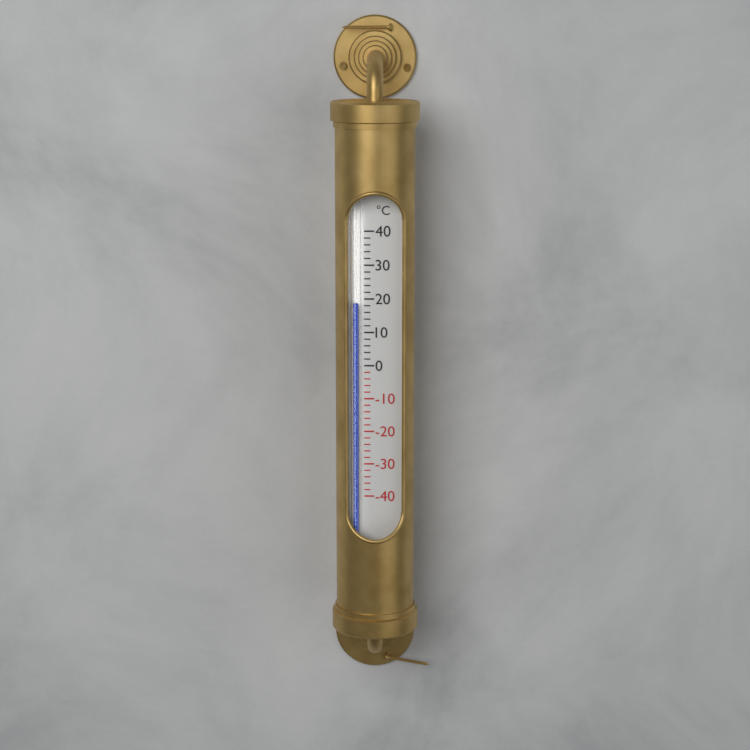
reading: 19 °C
